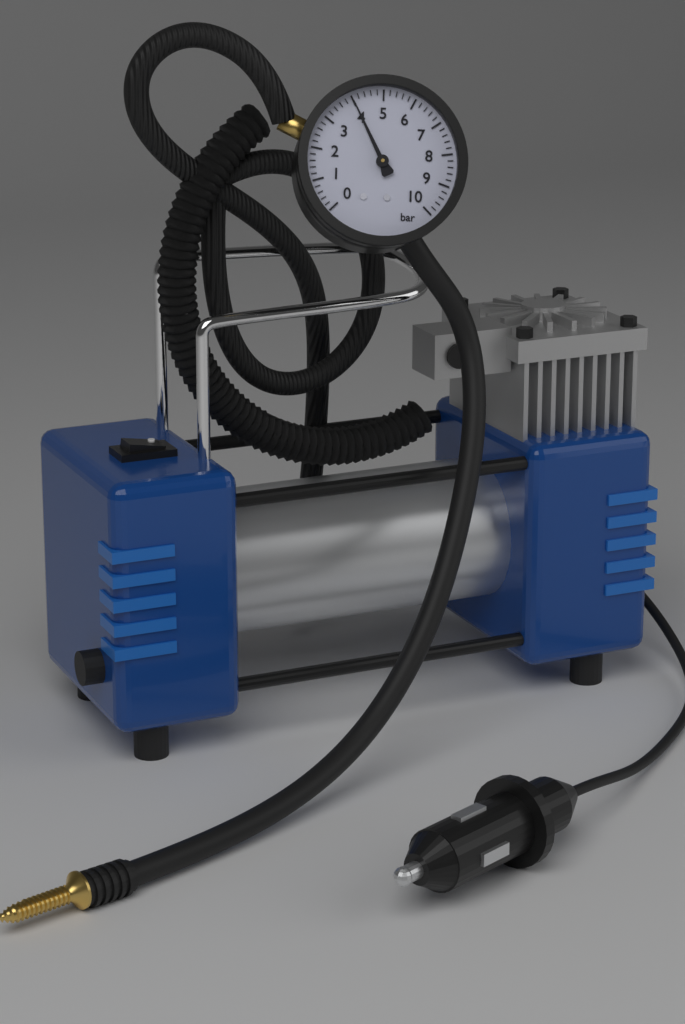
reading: 4.0 bar
